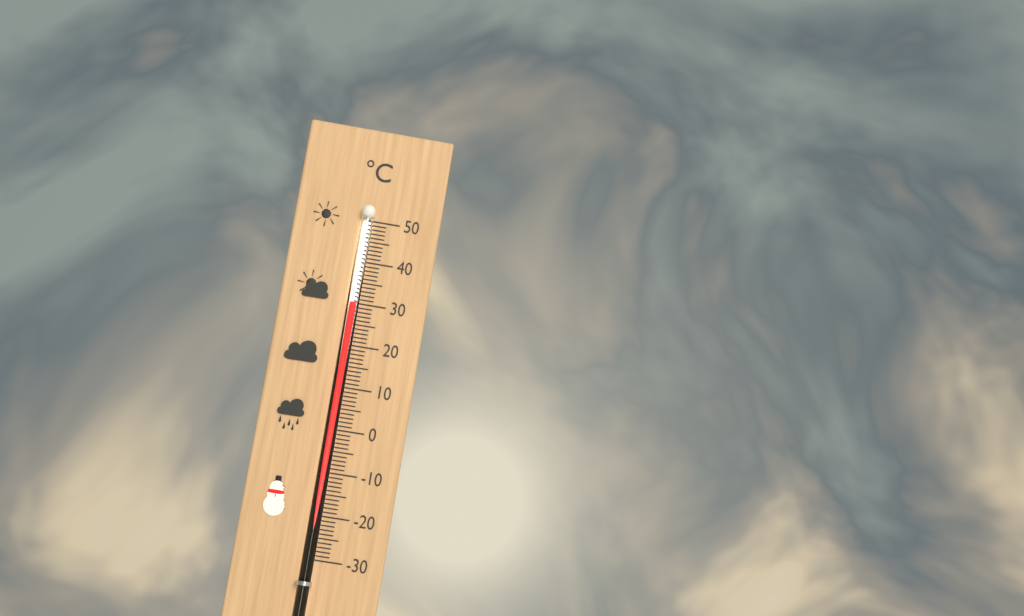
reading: 30 °C
